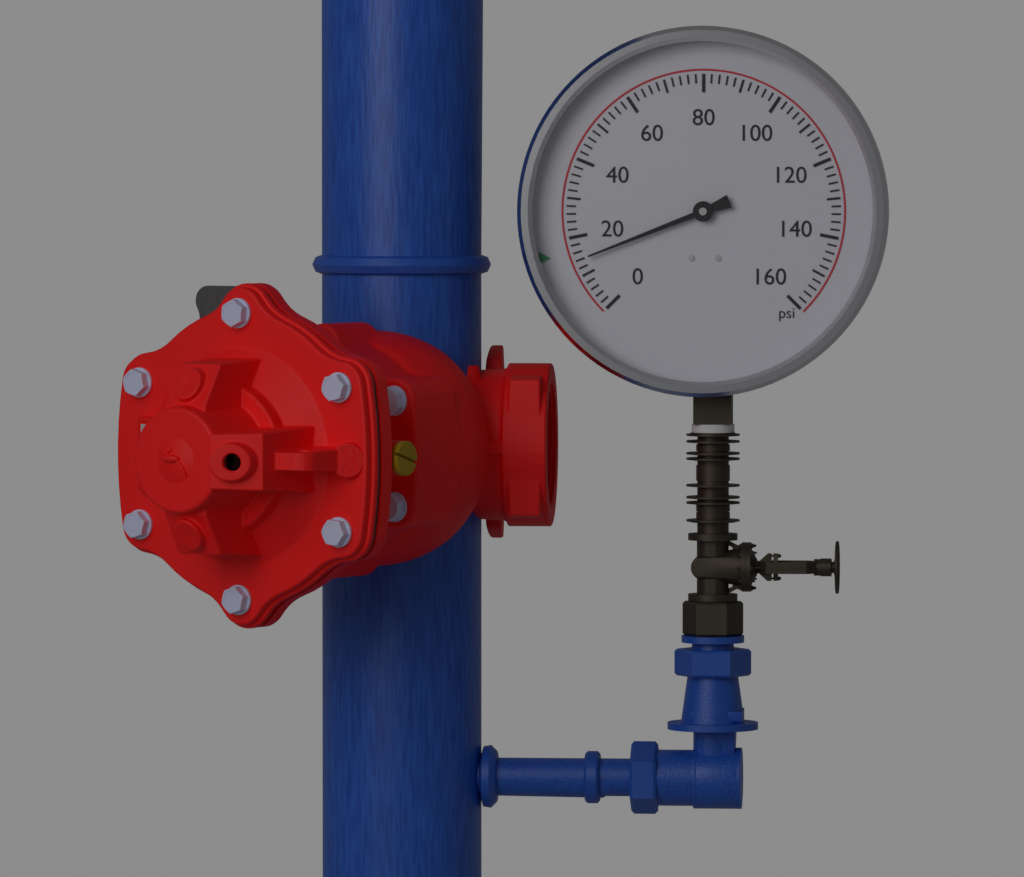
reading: 14 psi
